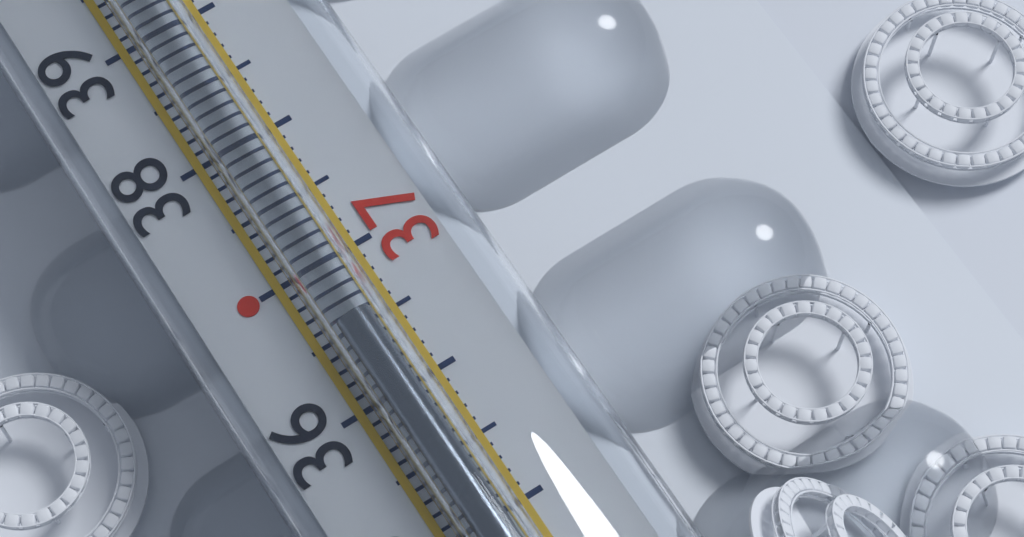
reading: 36.5 °C
